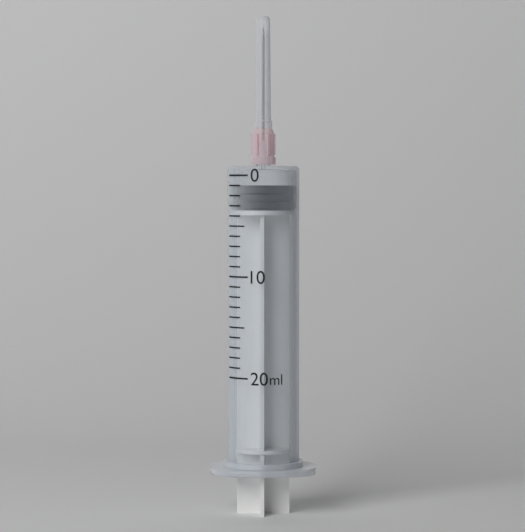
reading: 1 ml
